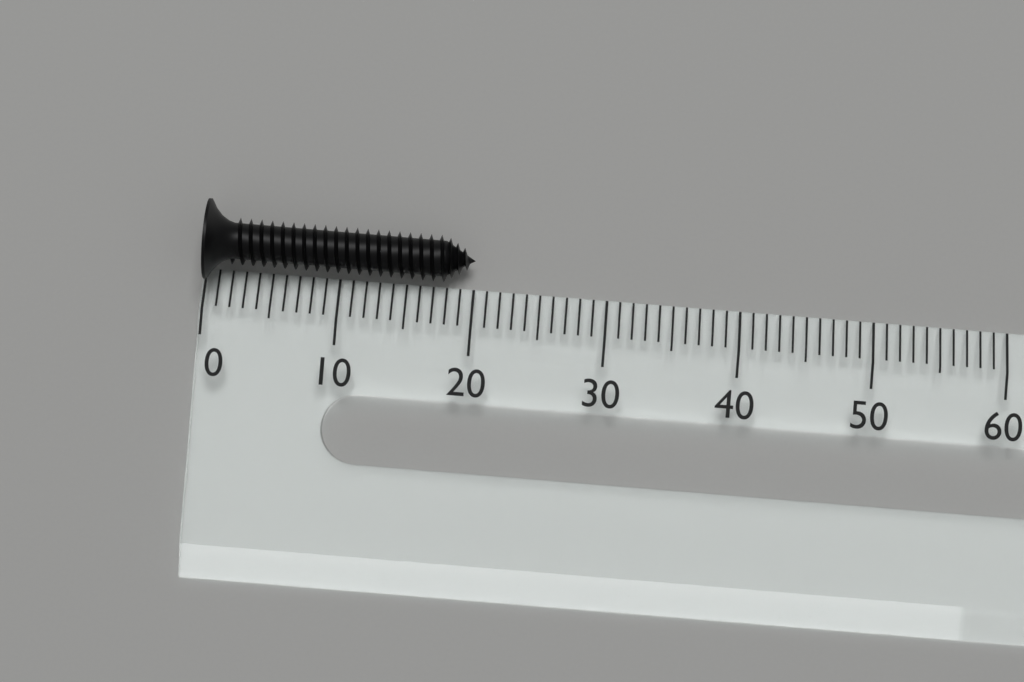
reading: 20 (no unit)
